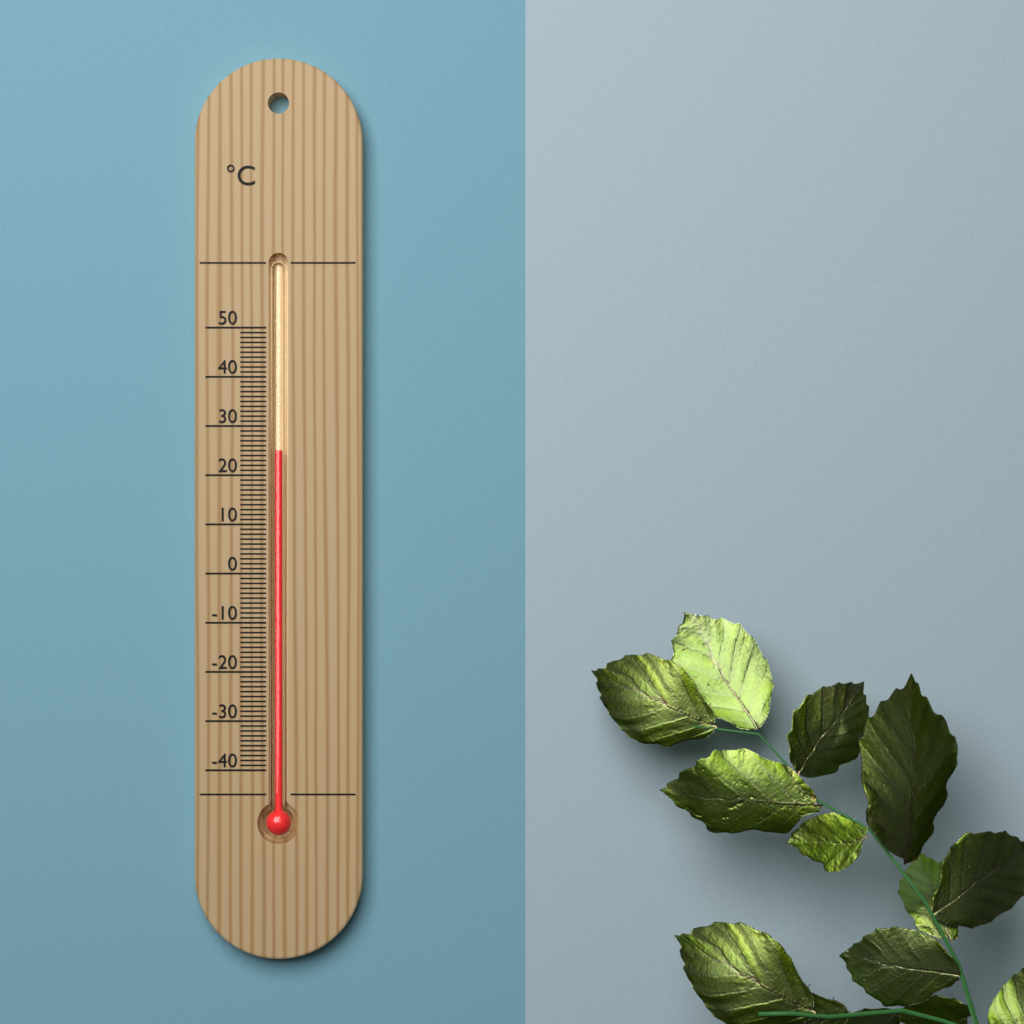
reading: 25 °C
